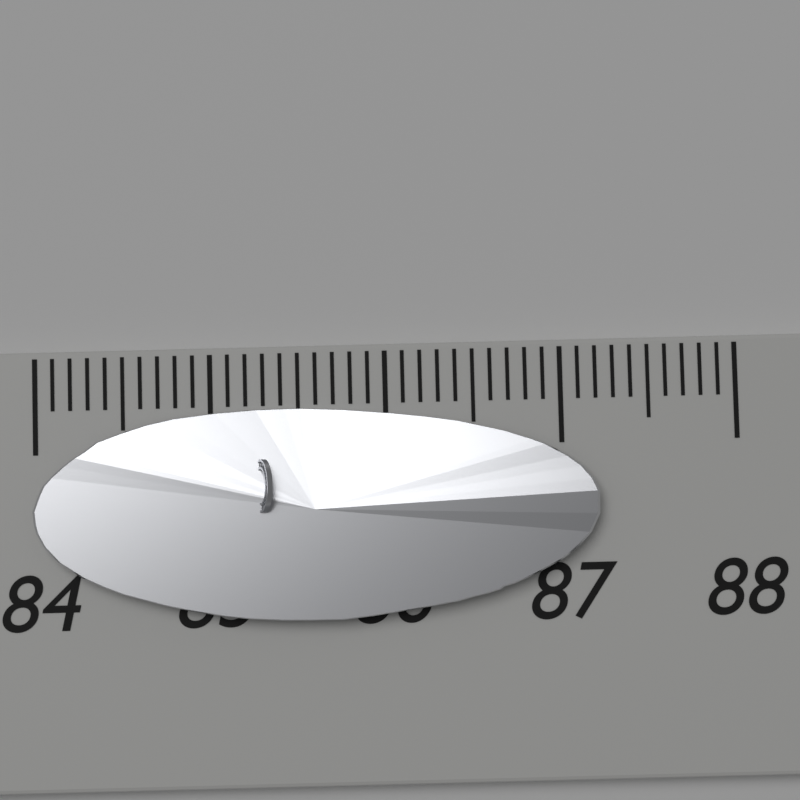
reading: 87.2 (no unit)
